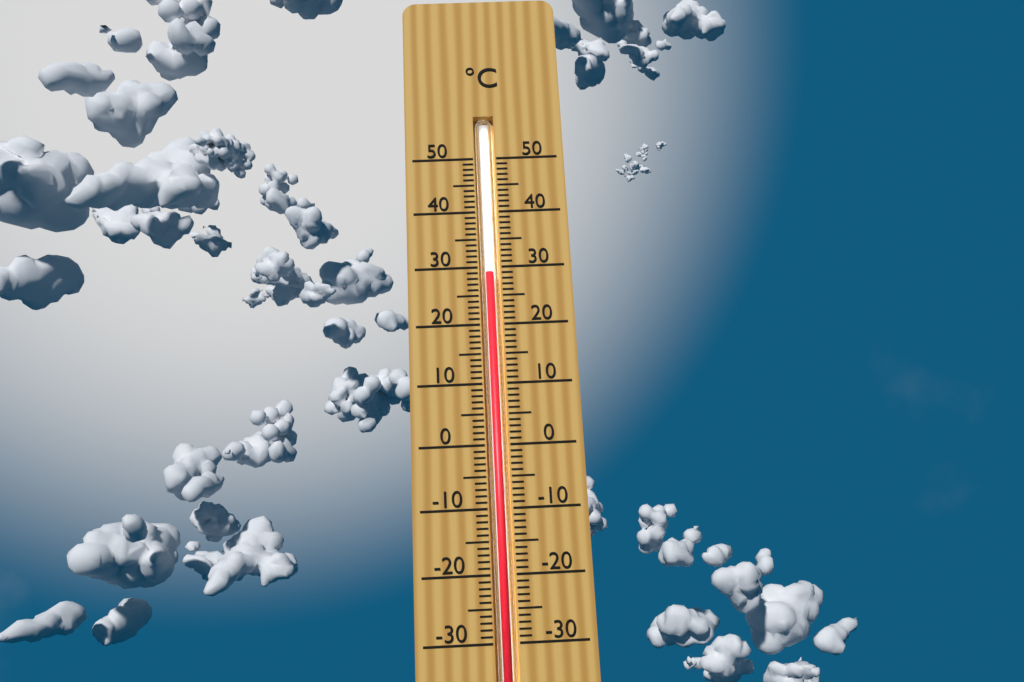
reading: 29 °C
